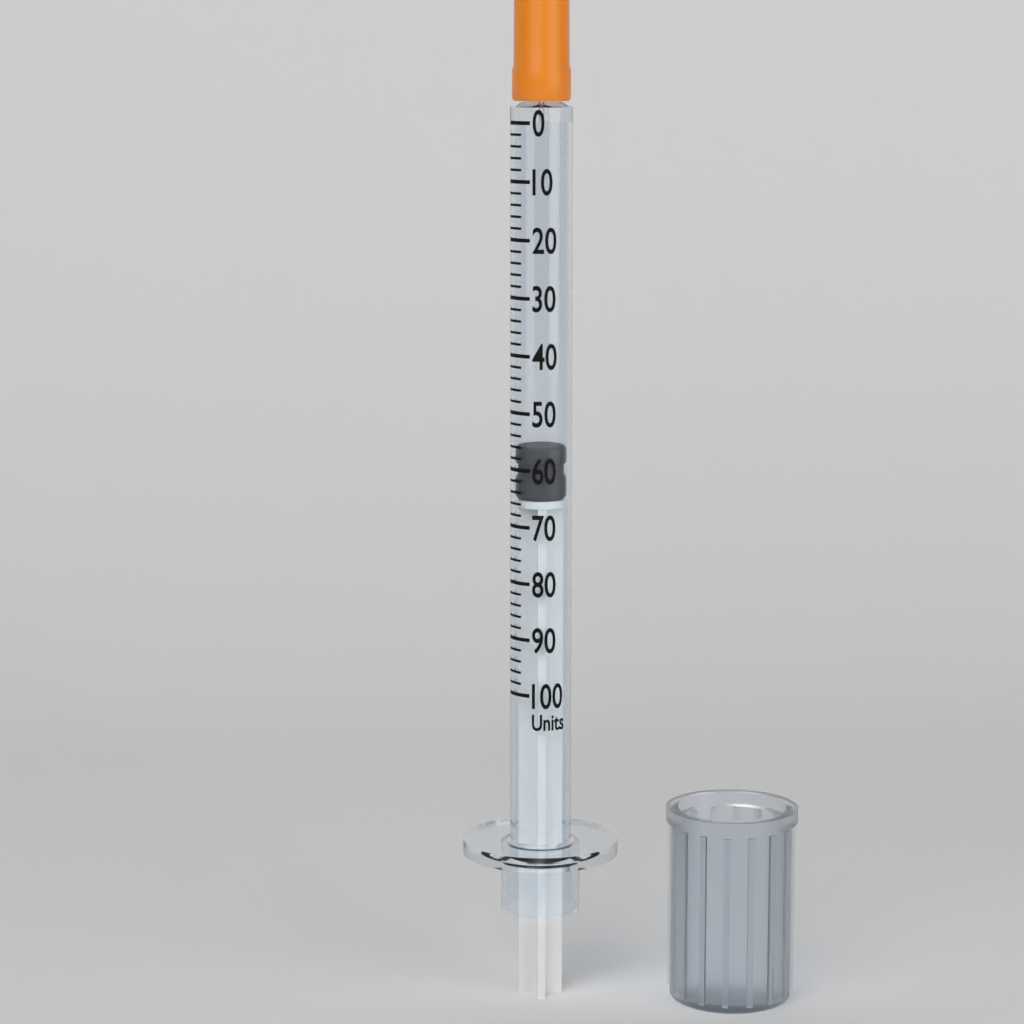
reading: 56 units
